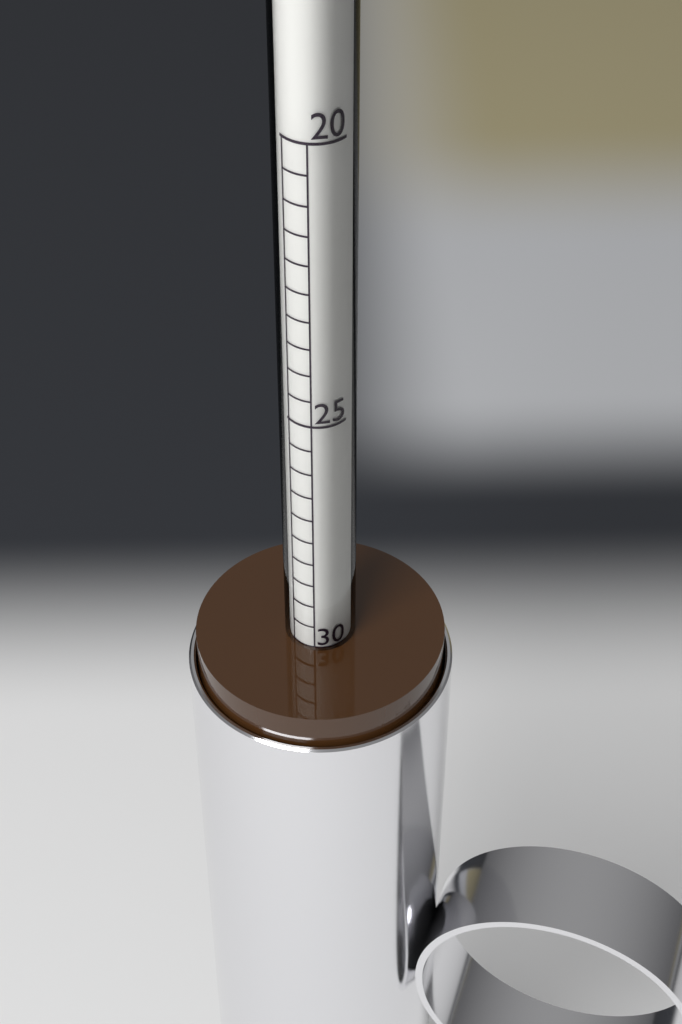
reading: 30.0 (no unit)
